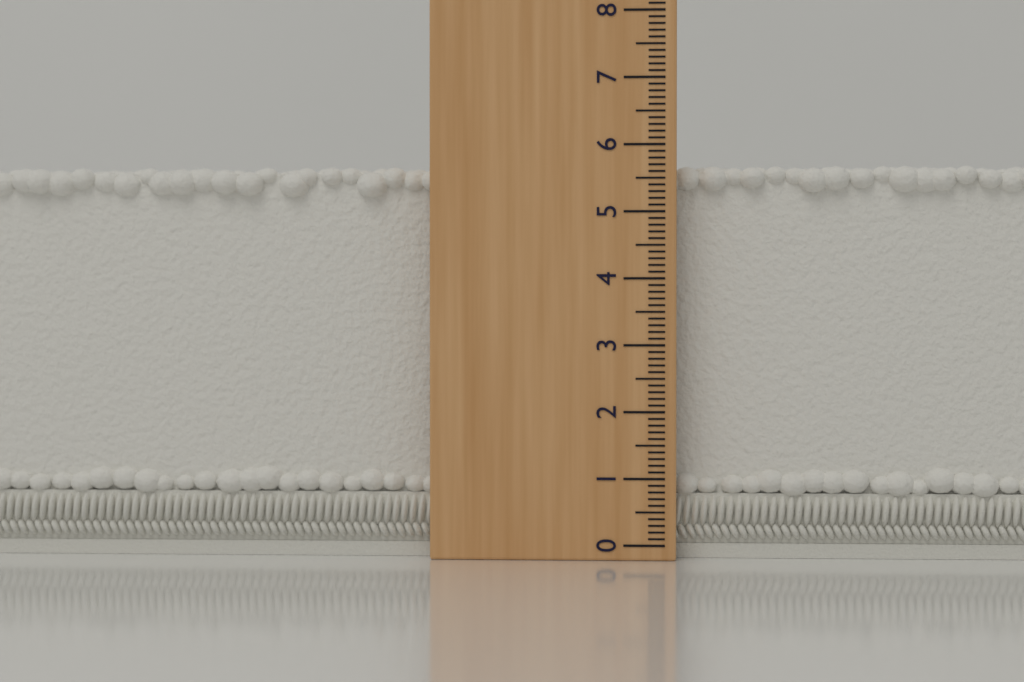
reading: 5.7 (no unit)
